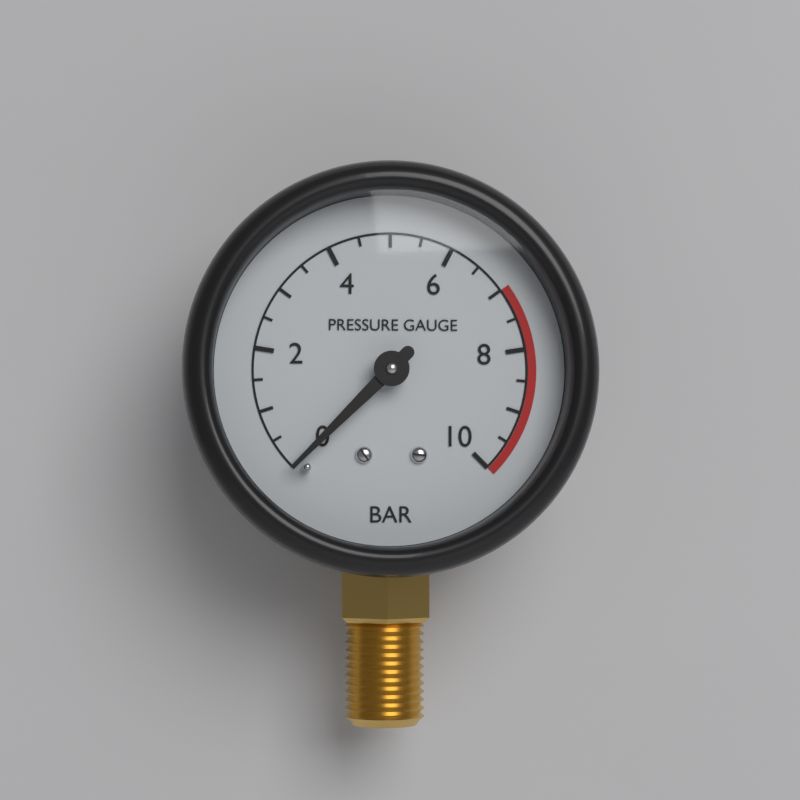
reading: 0.0 bar
